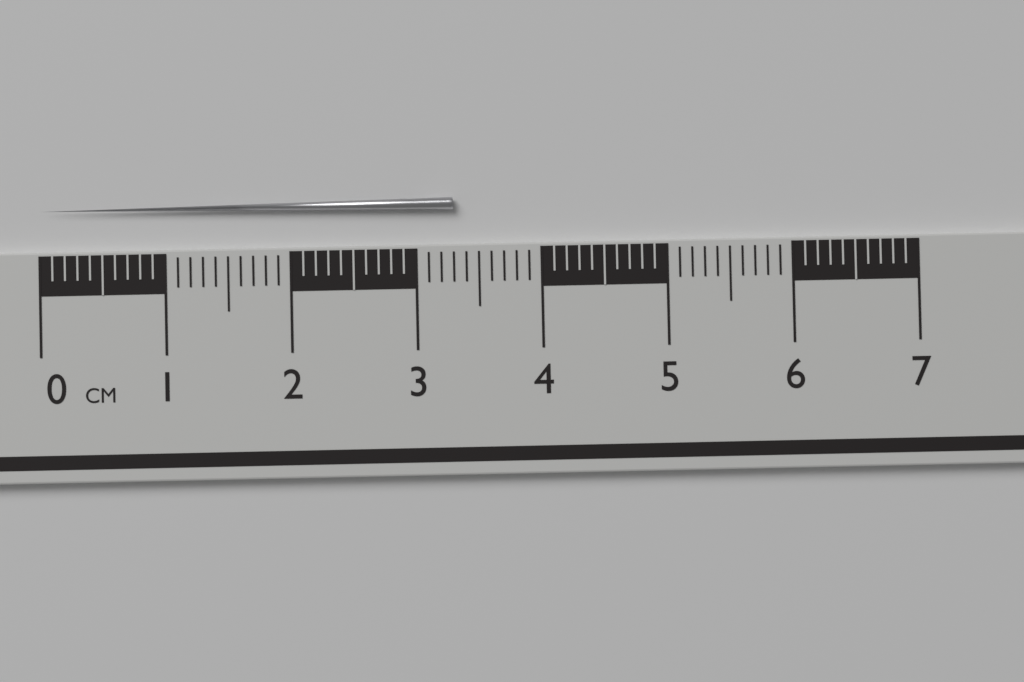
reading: 3.3 cm
